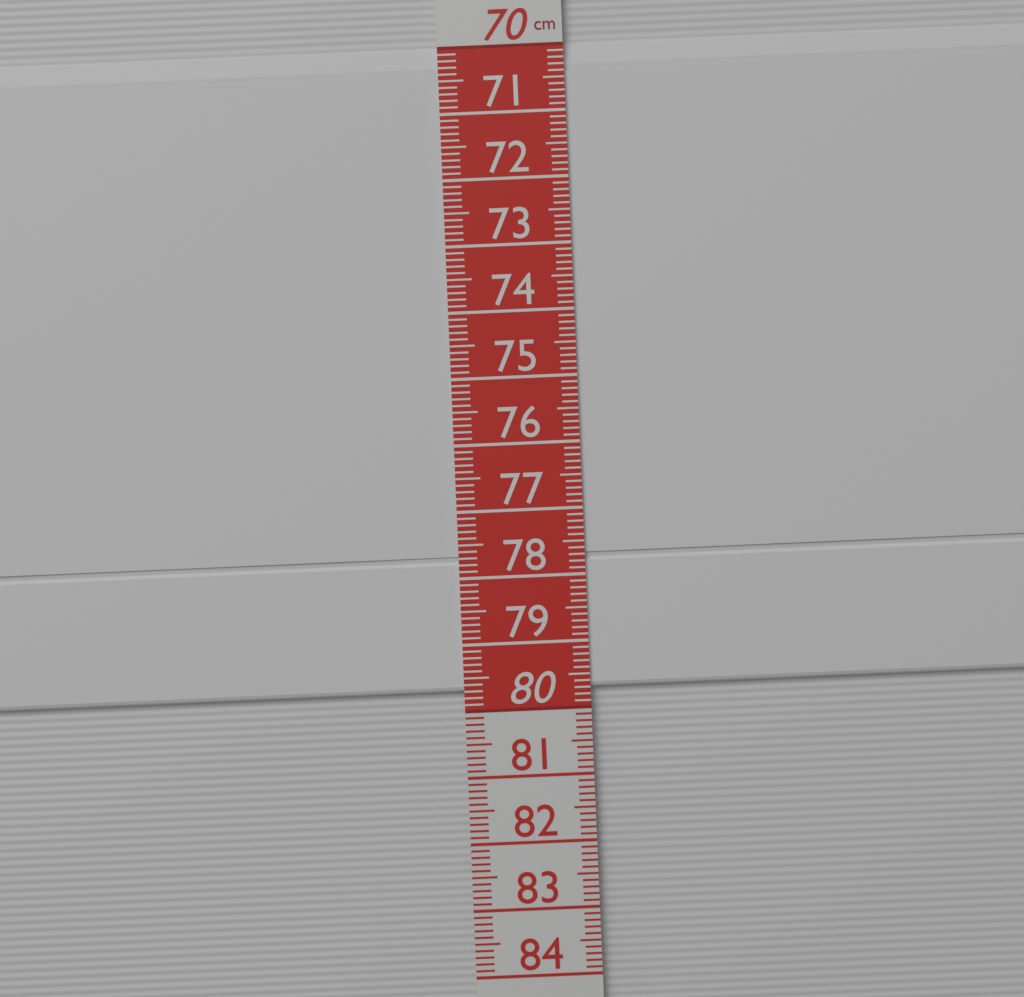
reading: 79.7 cm
